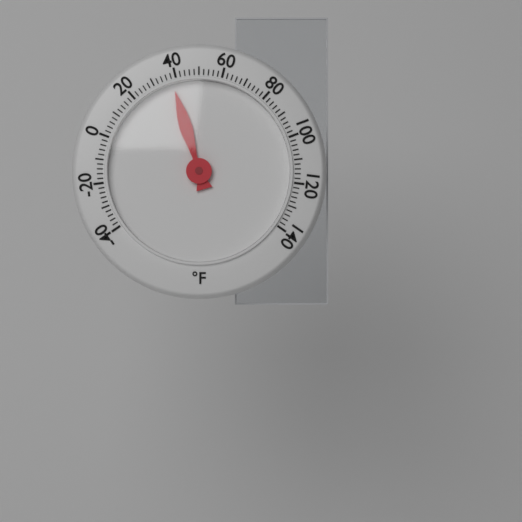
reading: 38 °F
